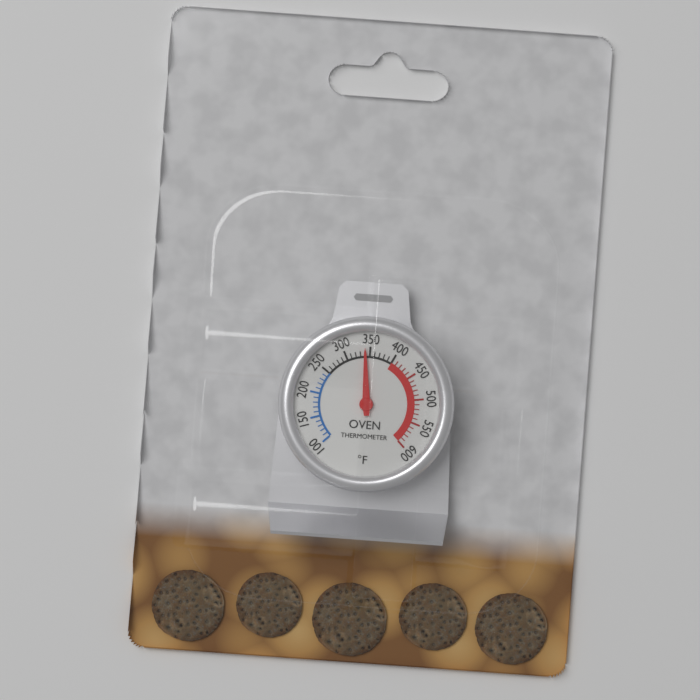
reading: 340 °F
